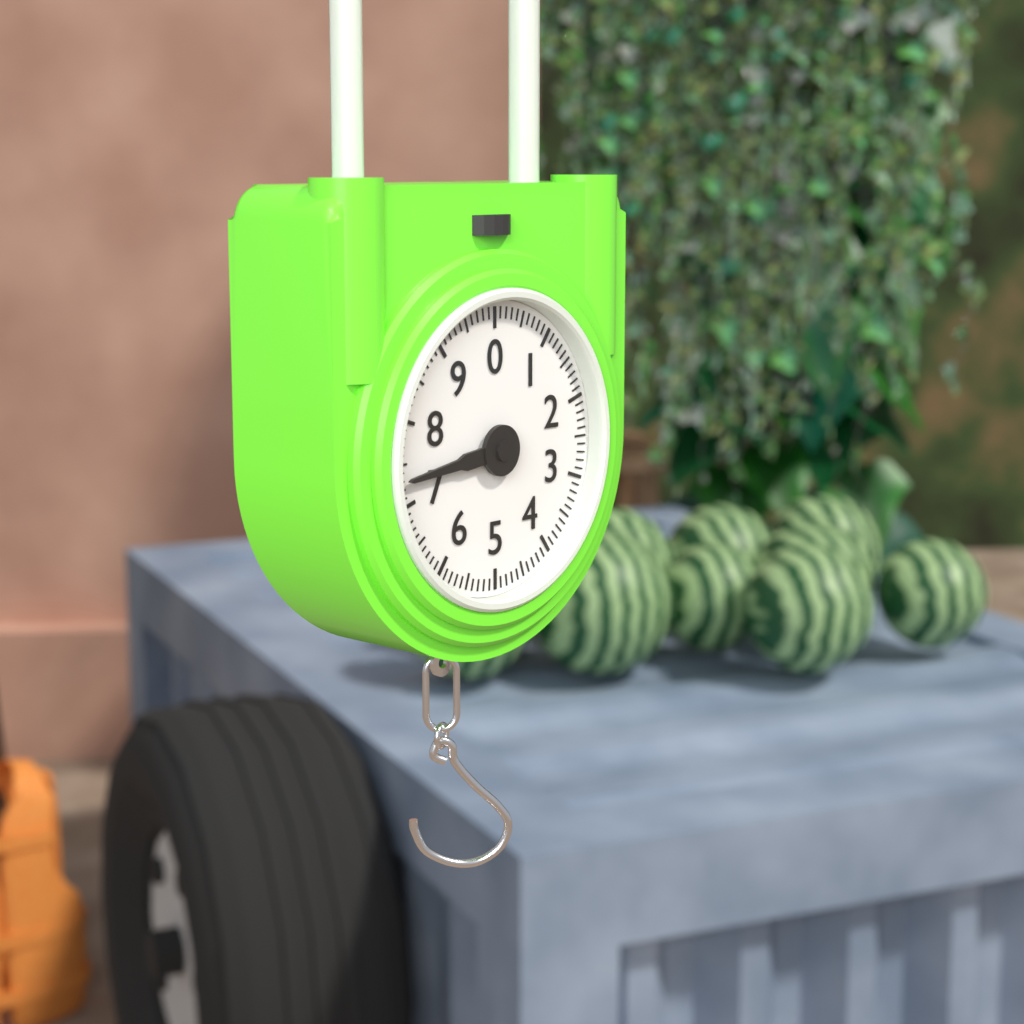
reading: 7.3 (no unit)
